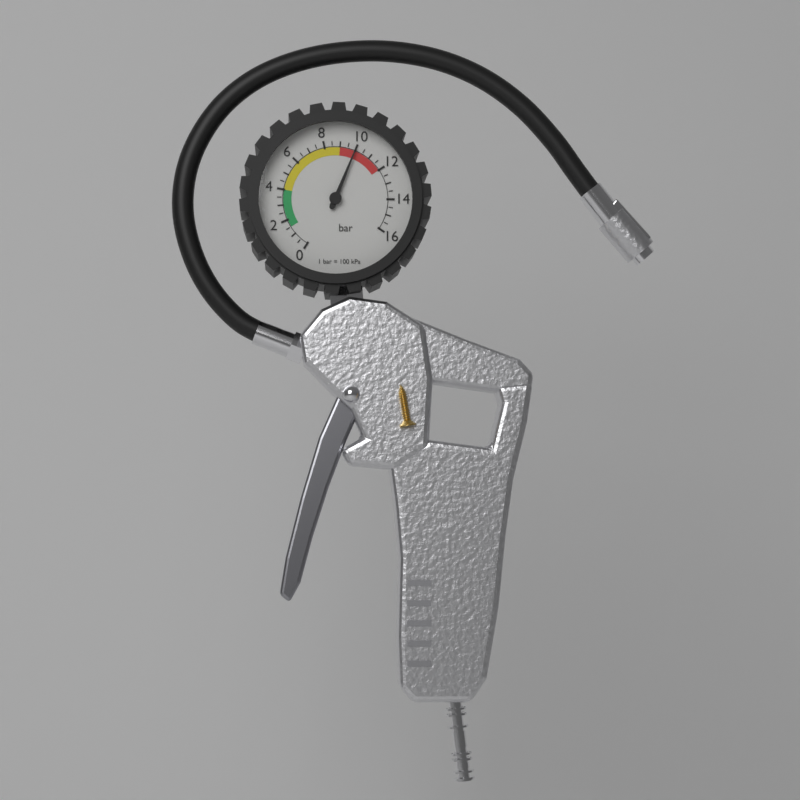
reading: 10.0 bar
